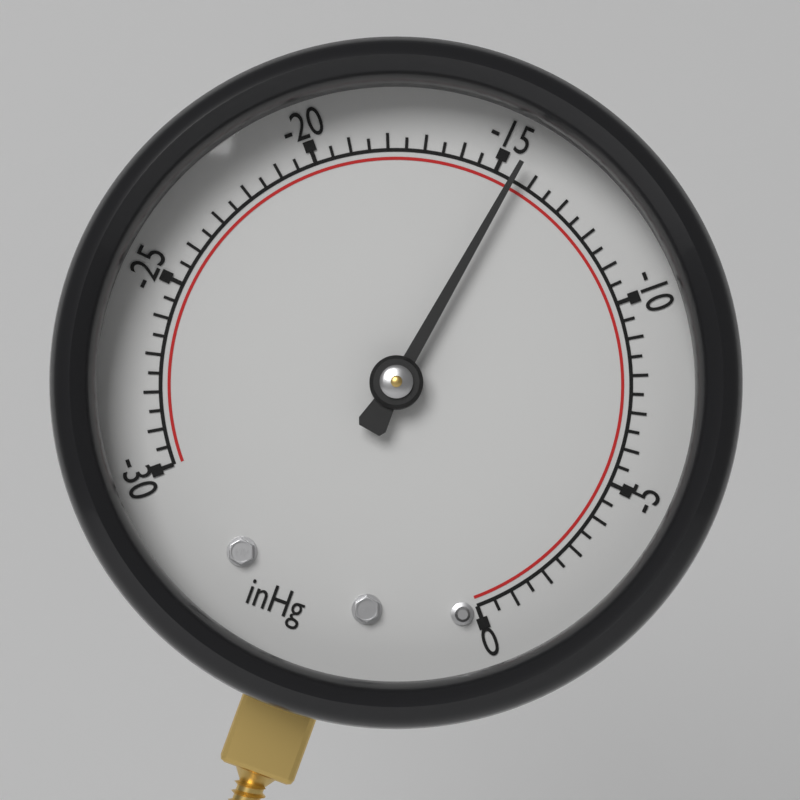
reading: -14.5 inHg
